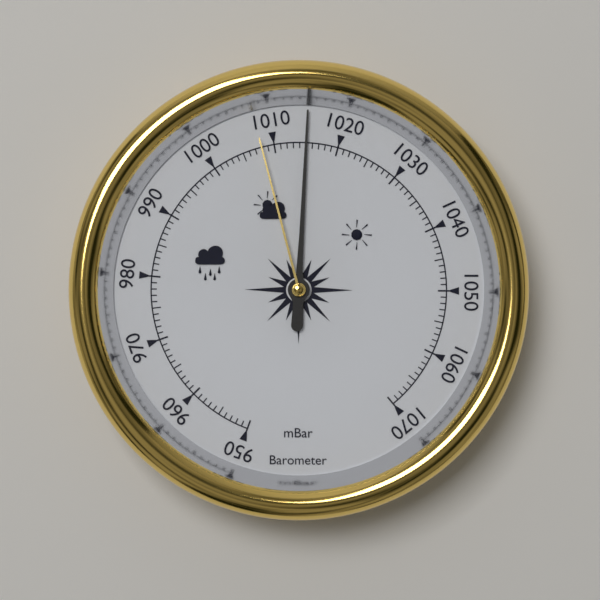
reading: 1015 mbar
